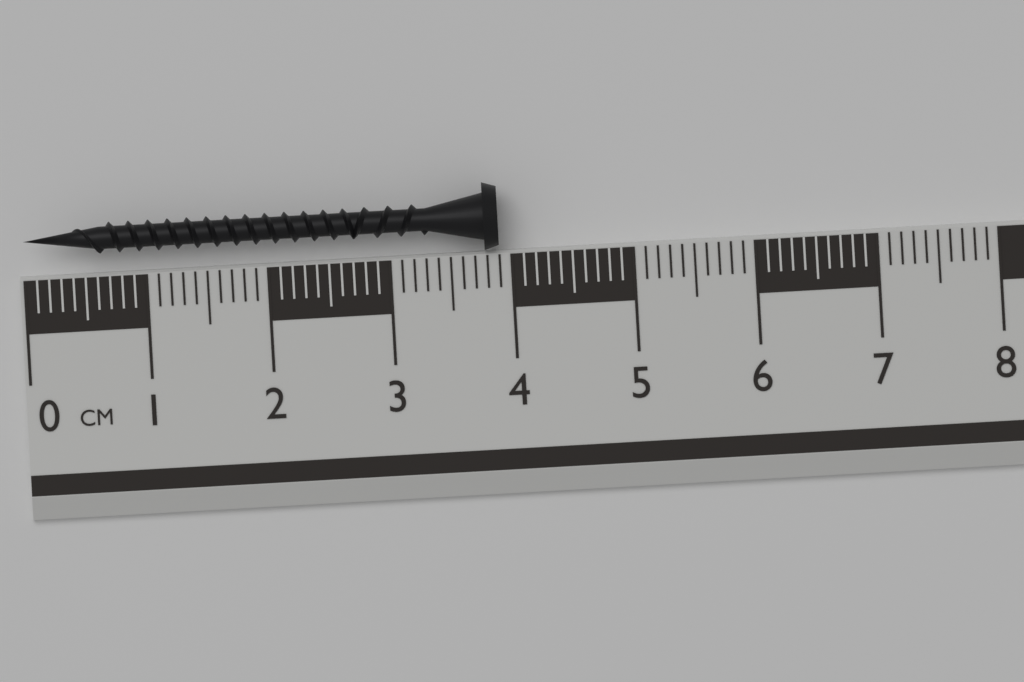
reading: 3.9 cm
